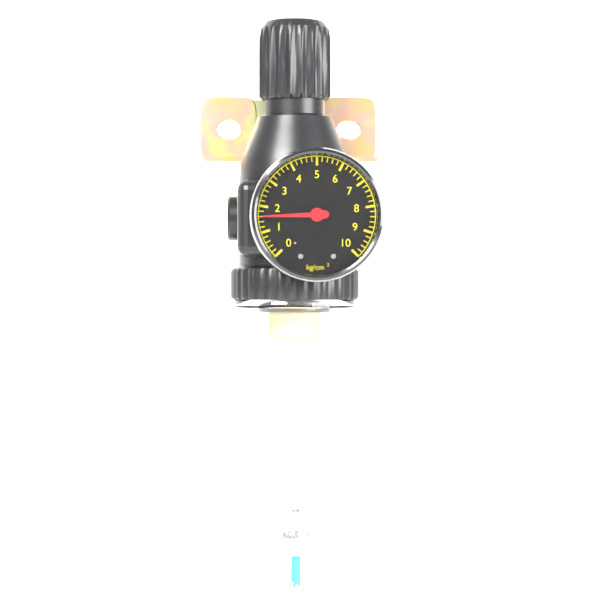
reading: 1.6 kg/cm²
